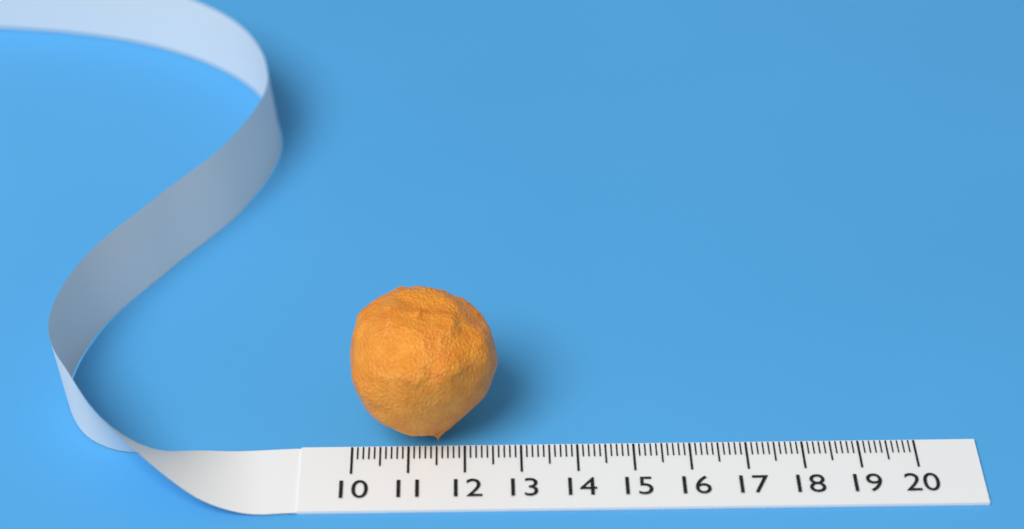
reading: 12.6 (no unit)
